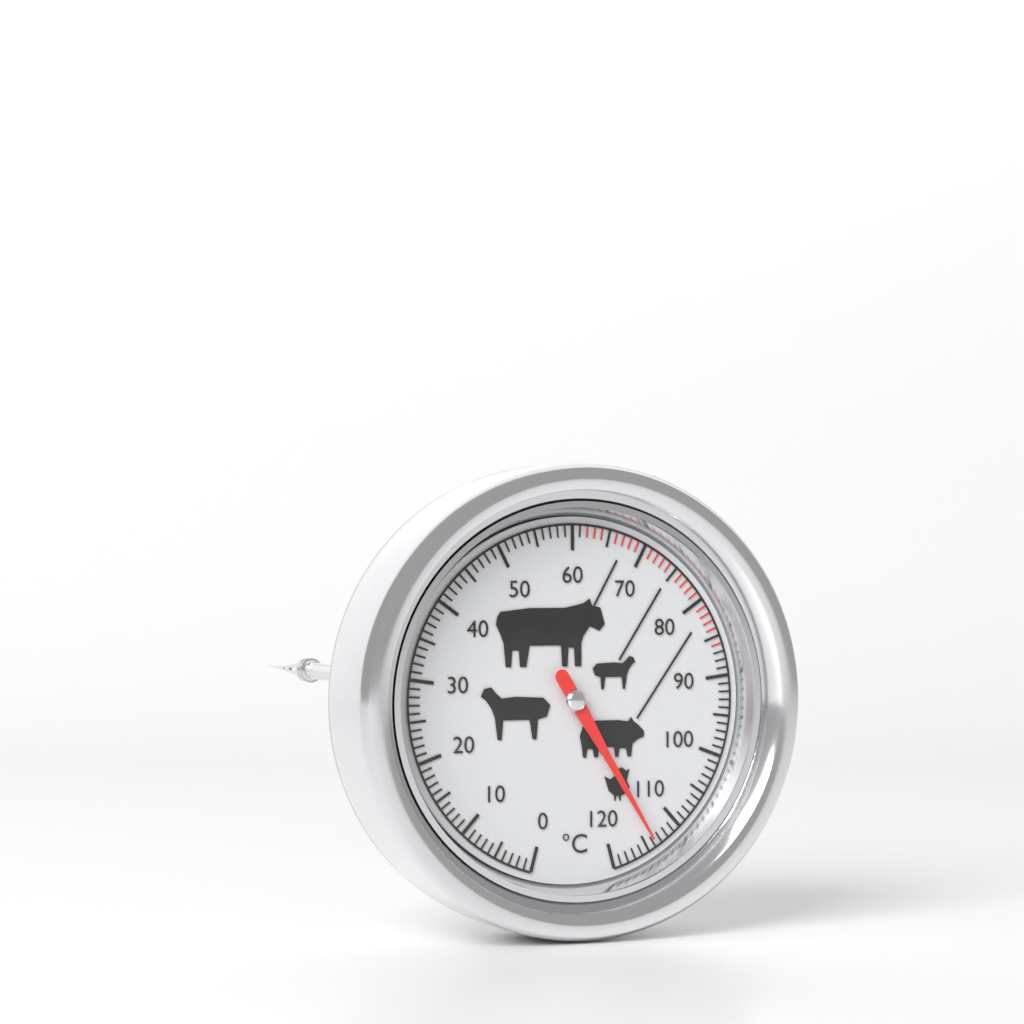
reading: 114 °C
